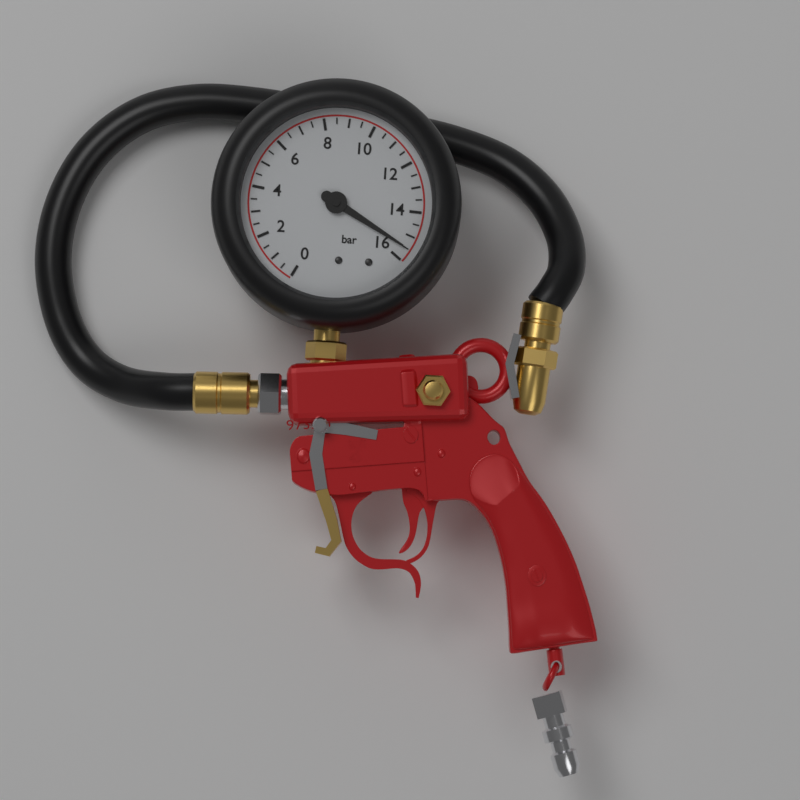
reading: 15.5 bar
